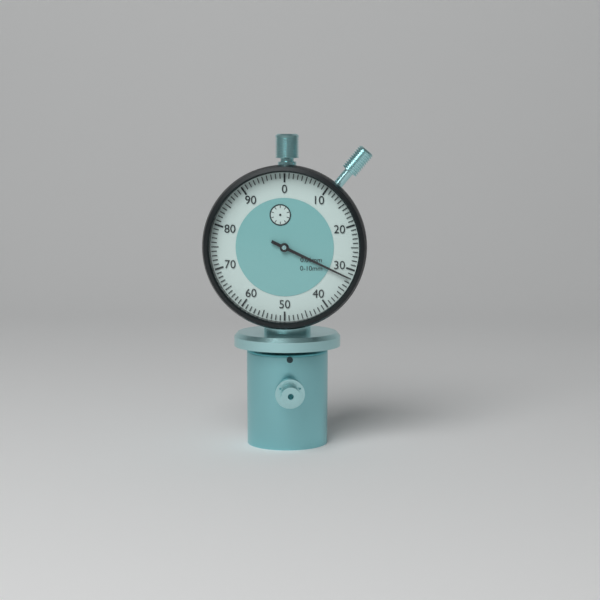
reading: 0.32 mm
